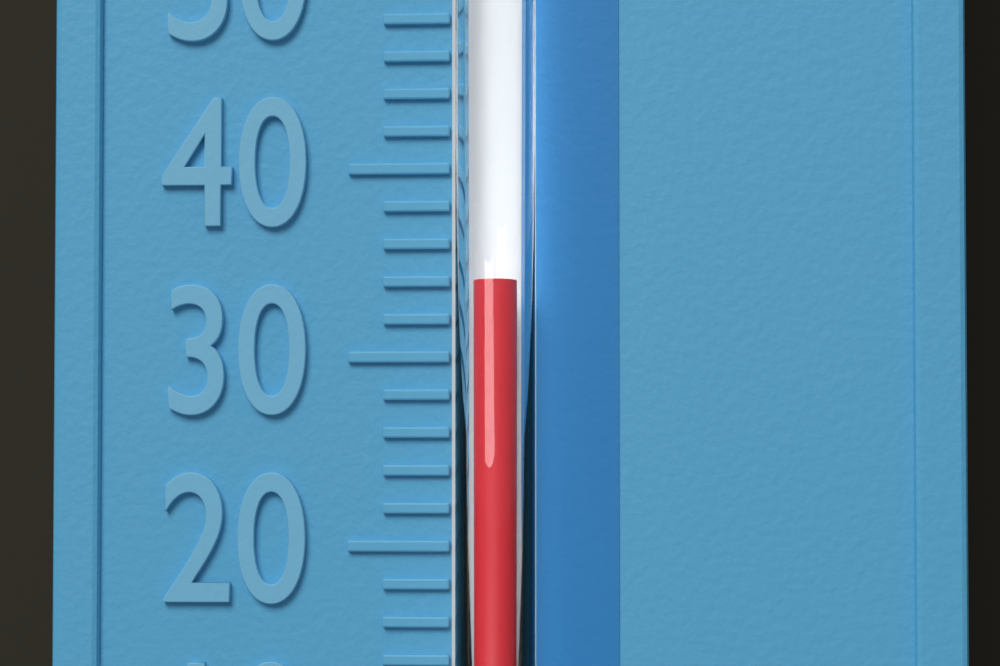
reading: 34 °F
